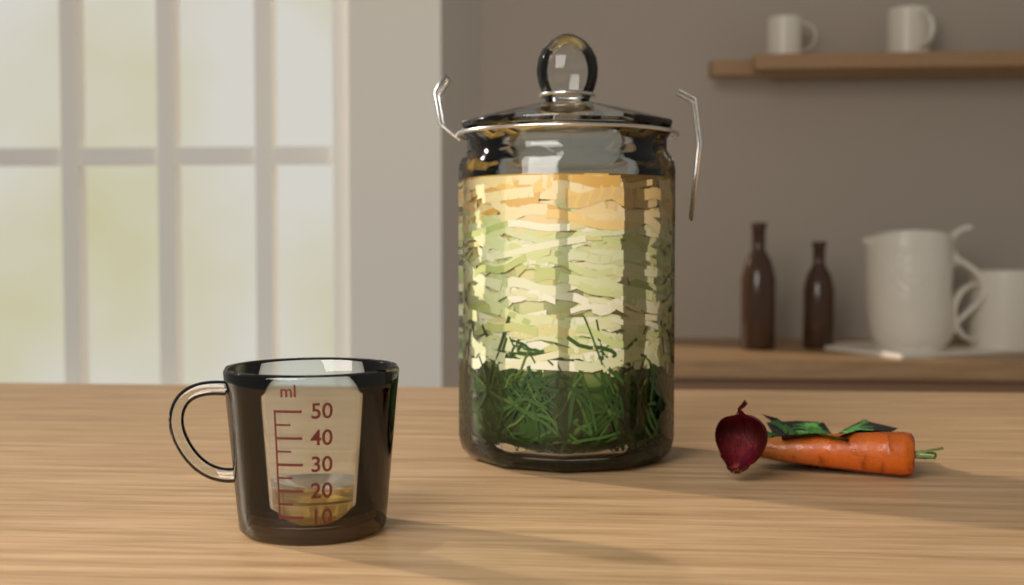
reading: 15 ml
